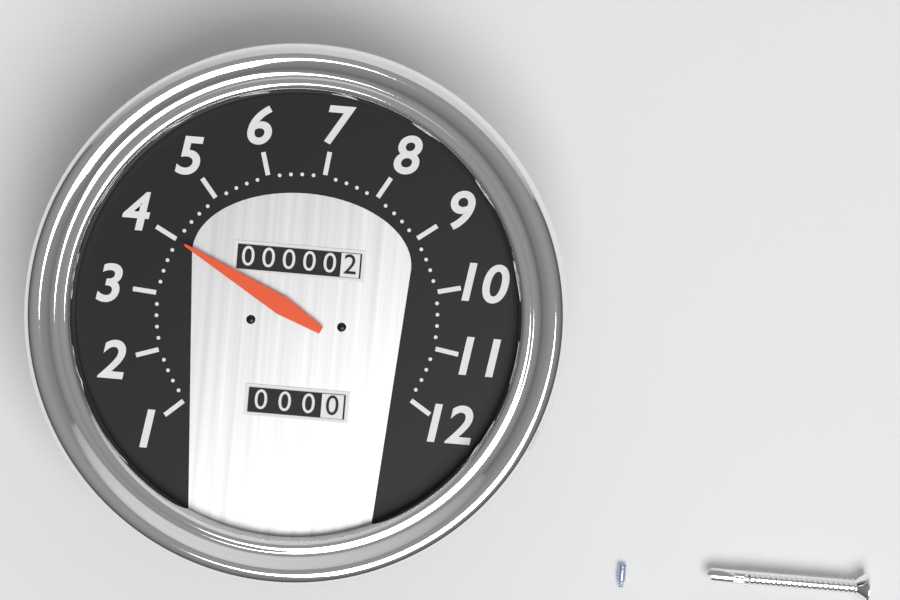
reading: 4.0 (no unit)
